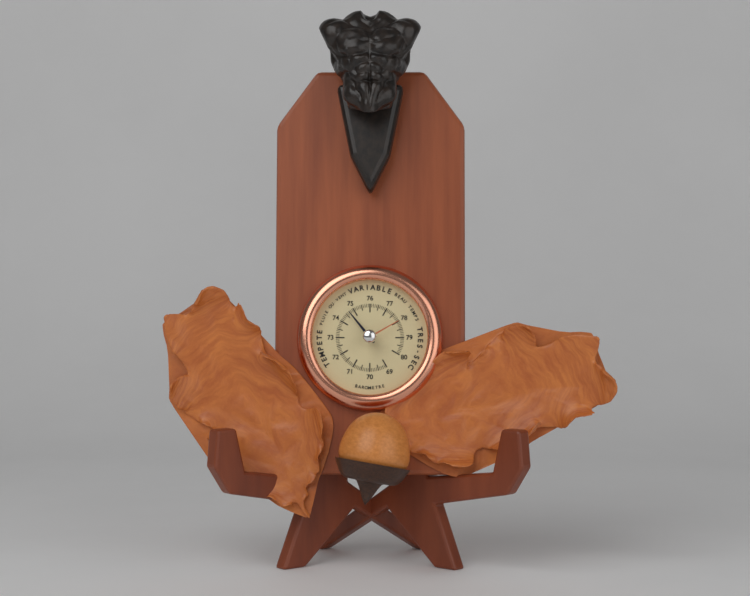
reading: 74.7 (no unit)
